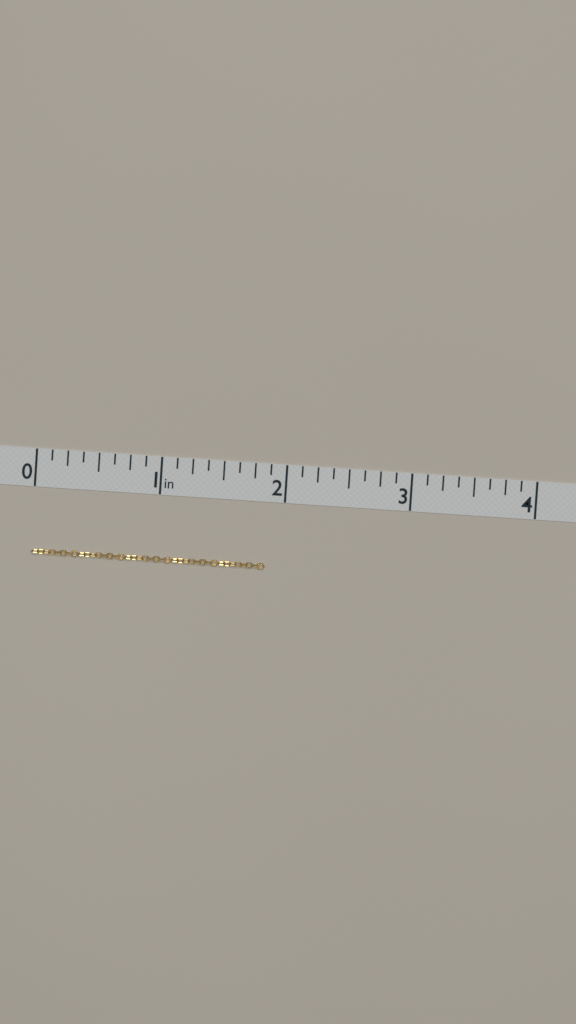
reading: 1.875 in
